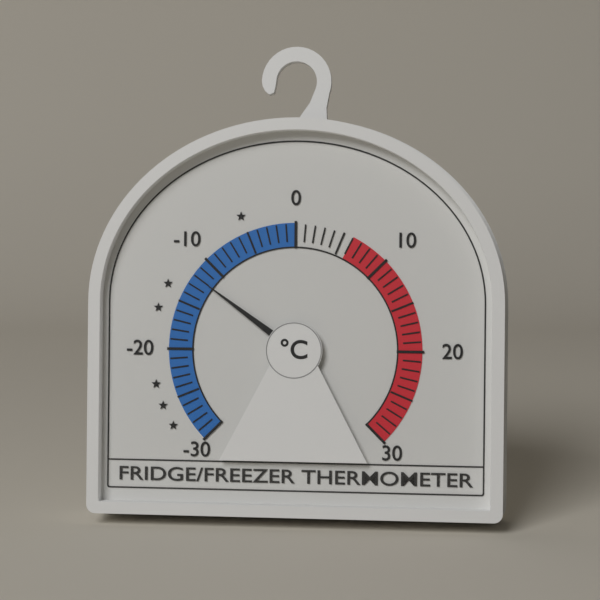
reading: -12 °C
